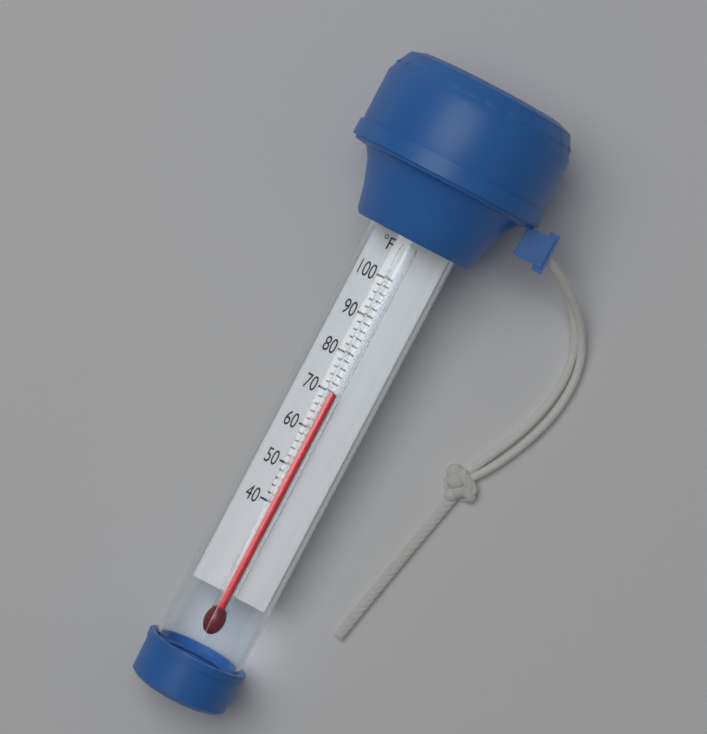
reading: 70 °F
